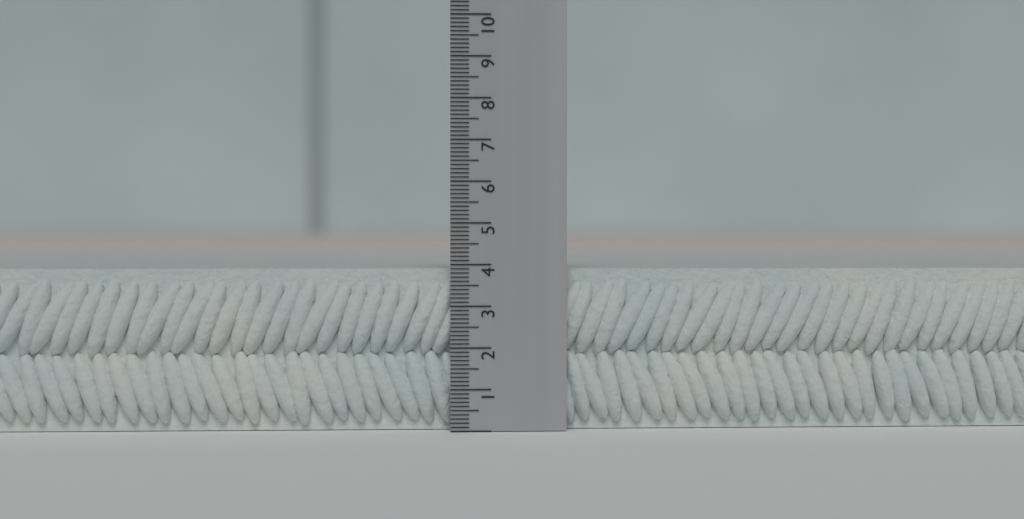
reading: 3.9 (no unit)
